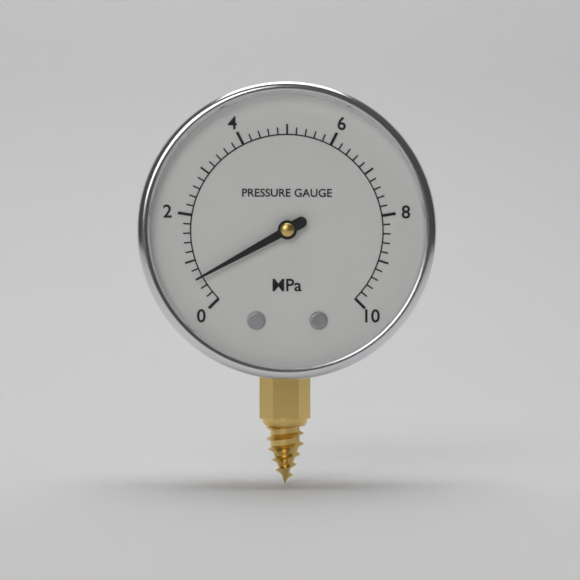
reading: 0.6 MPa
